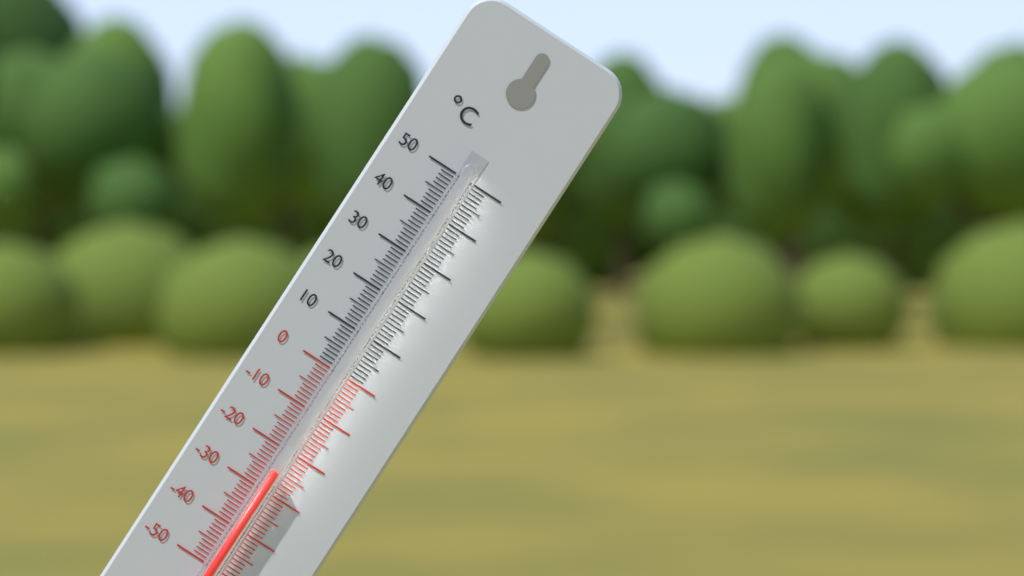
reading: -25 °C
